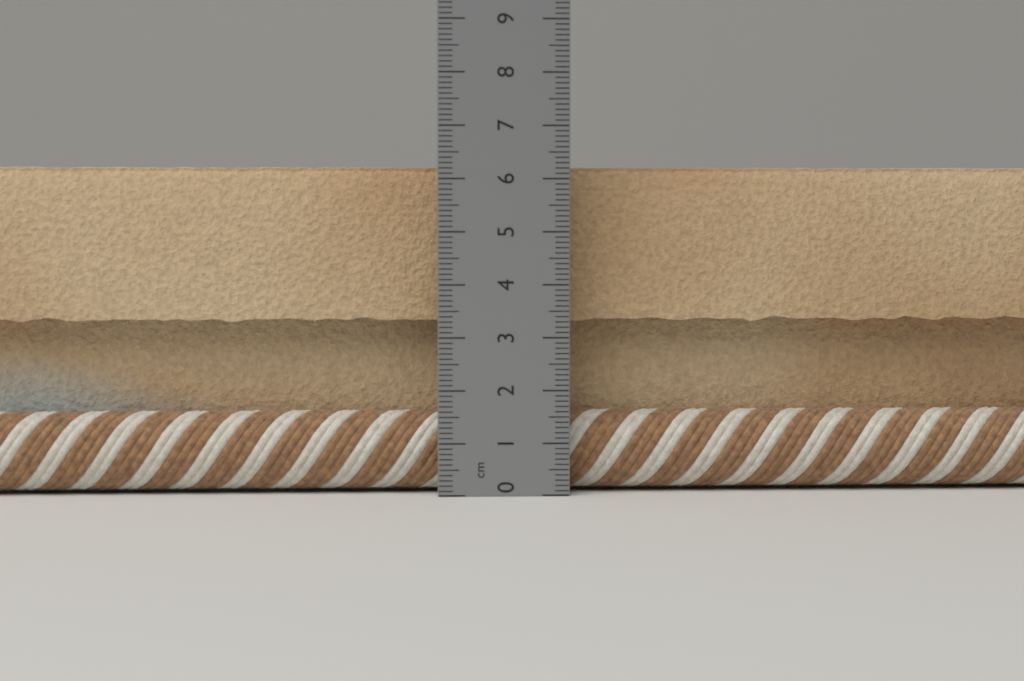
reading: 6.3 cm
